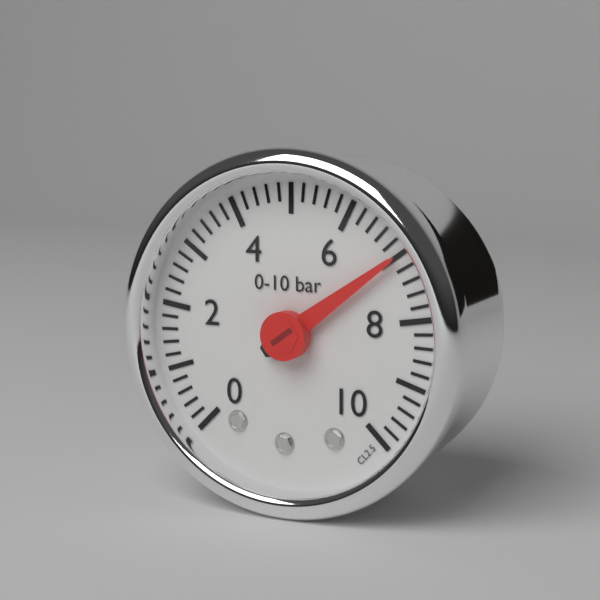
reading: 7.0 bar
